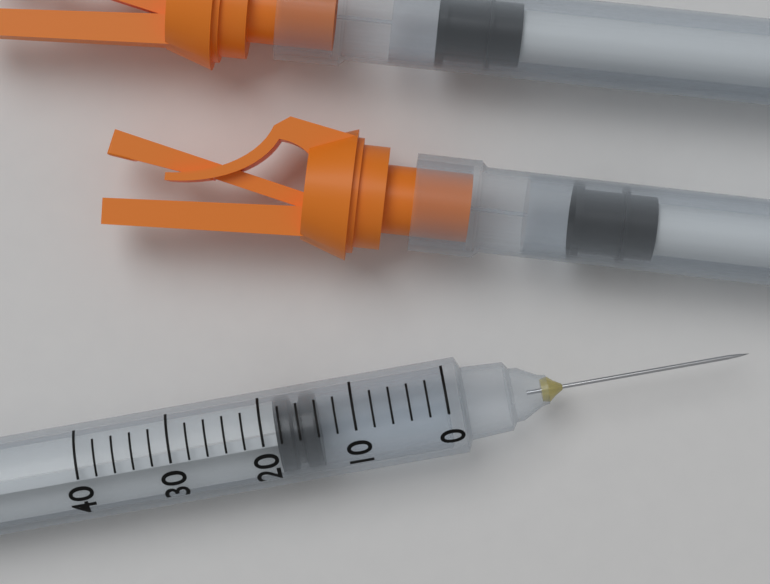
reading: 14 (no unit)
